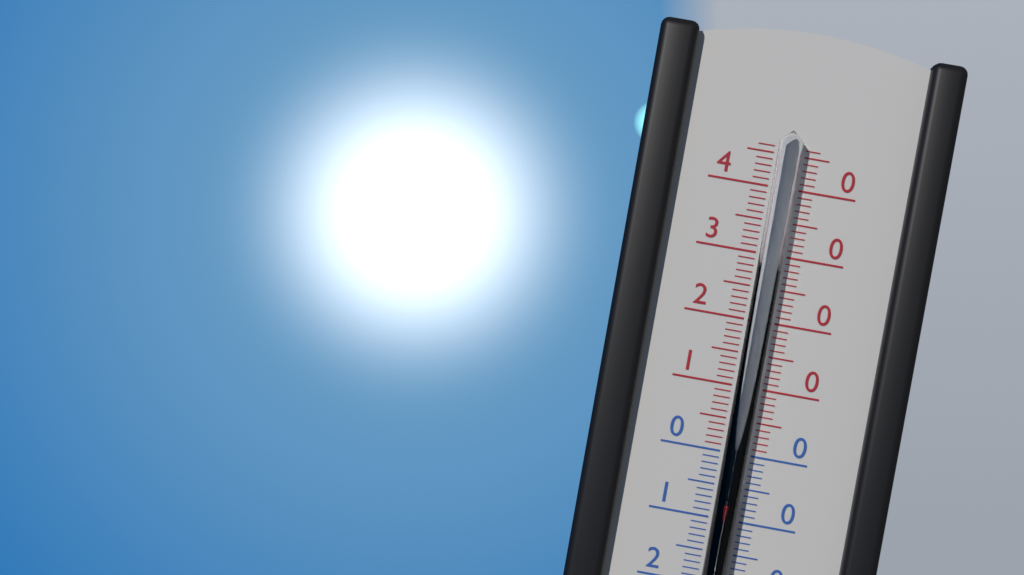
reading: -7 °C
